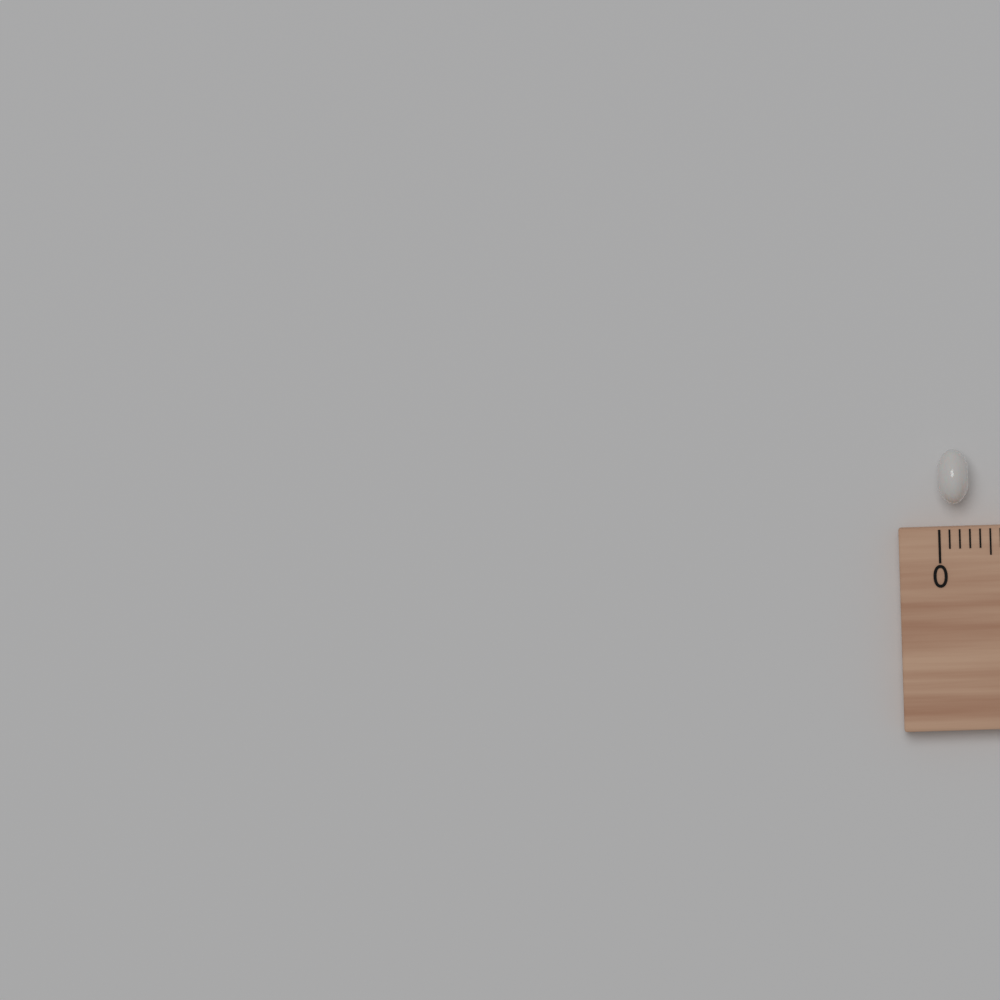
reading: 0.3 cm
